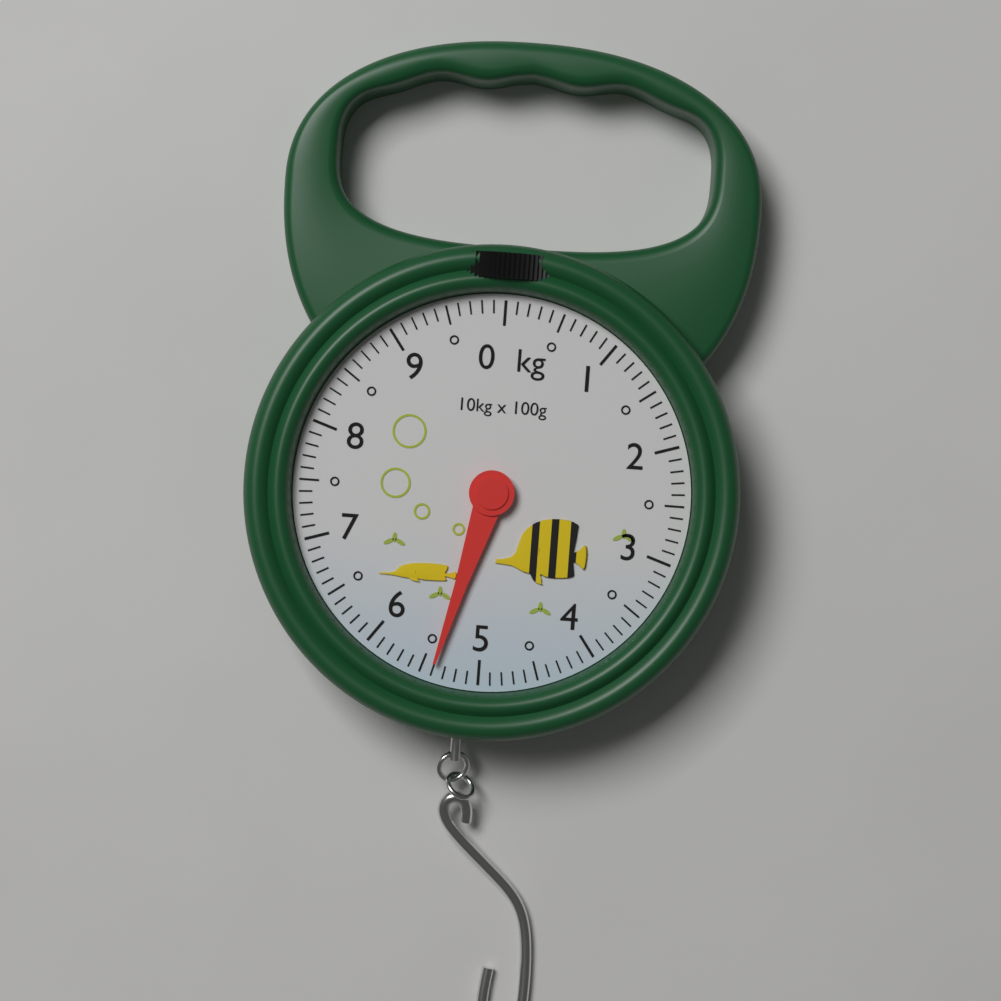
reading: 5.4 kg
